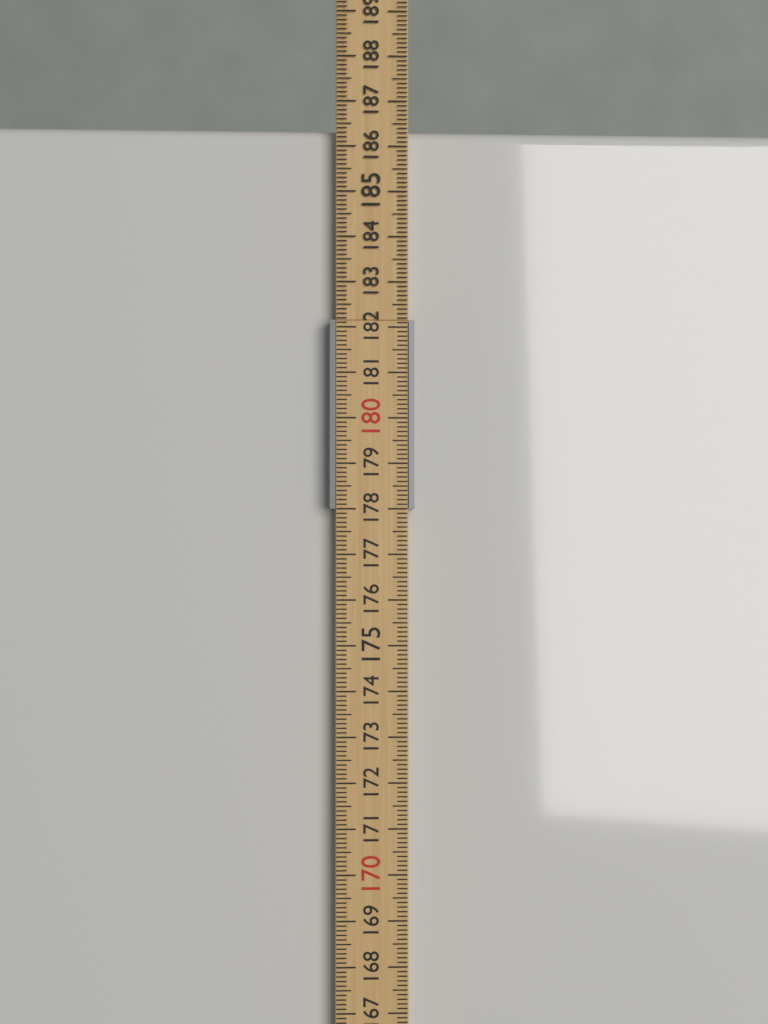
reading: 186.5 cm
